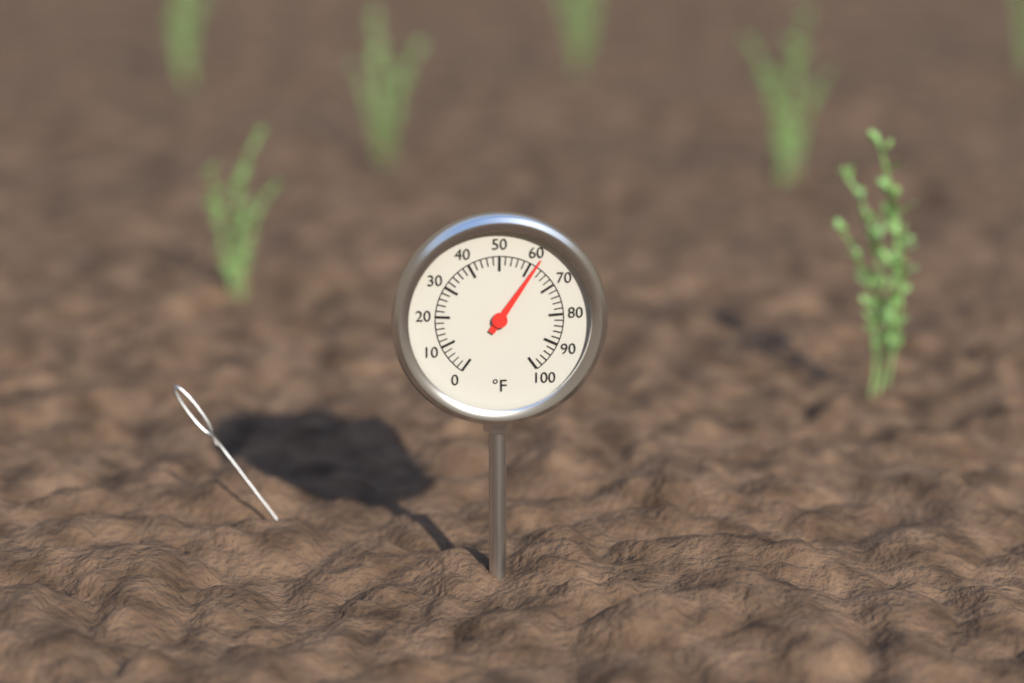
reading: 62 °F
